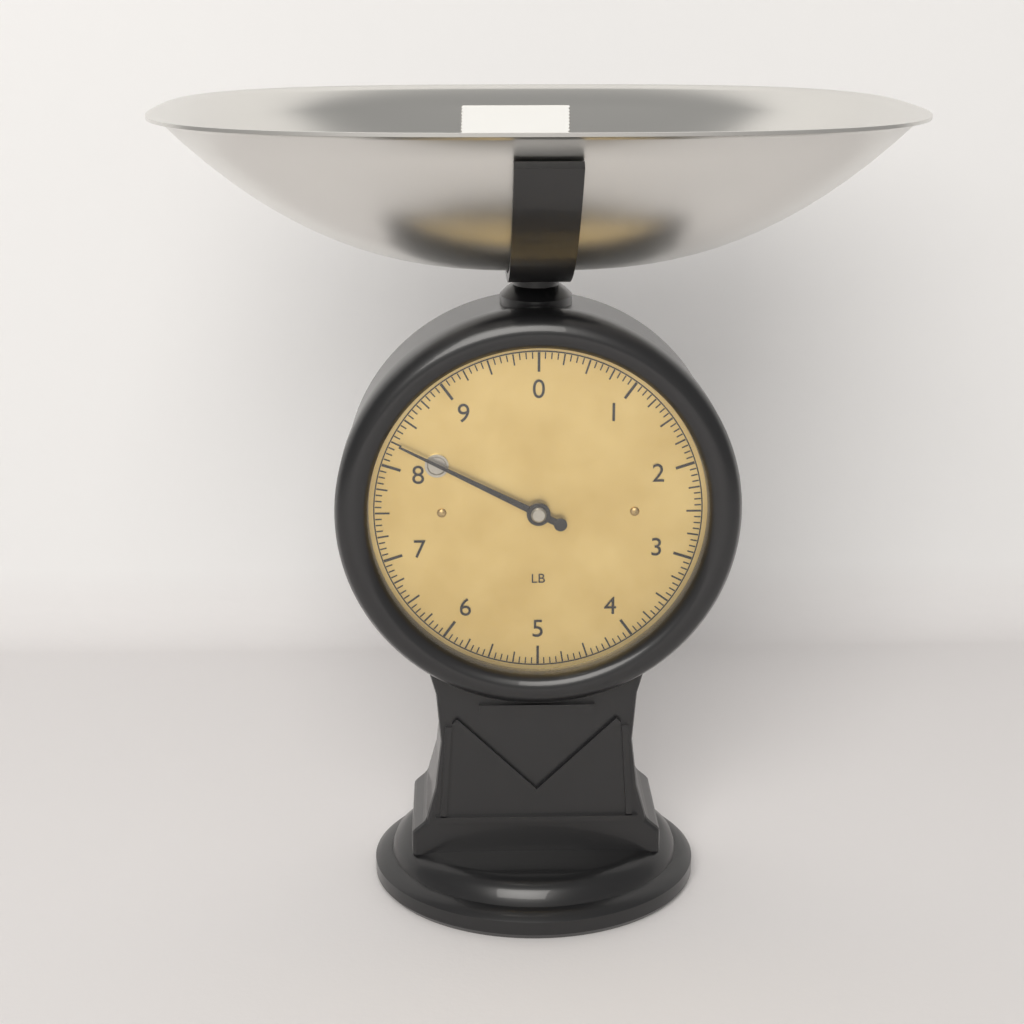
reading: 8.2500 lb
